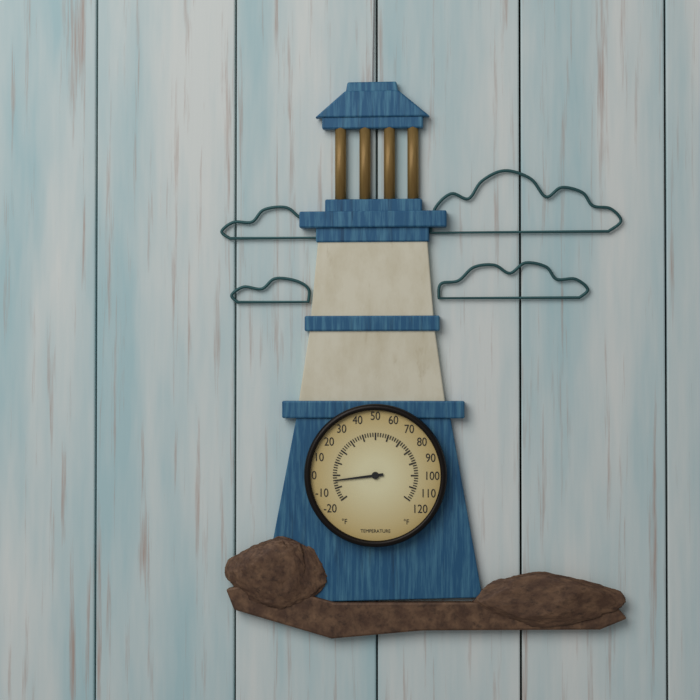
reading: -4 °F
